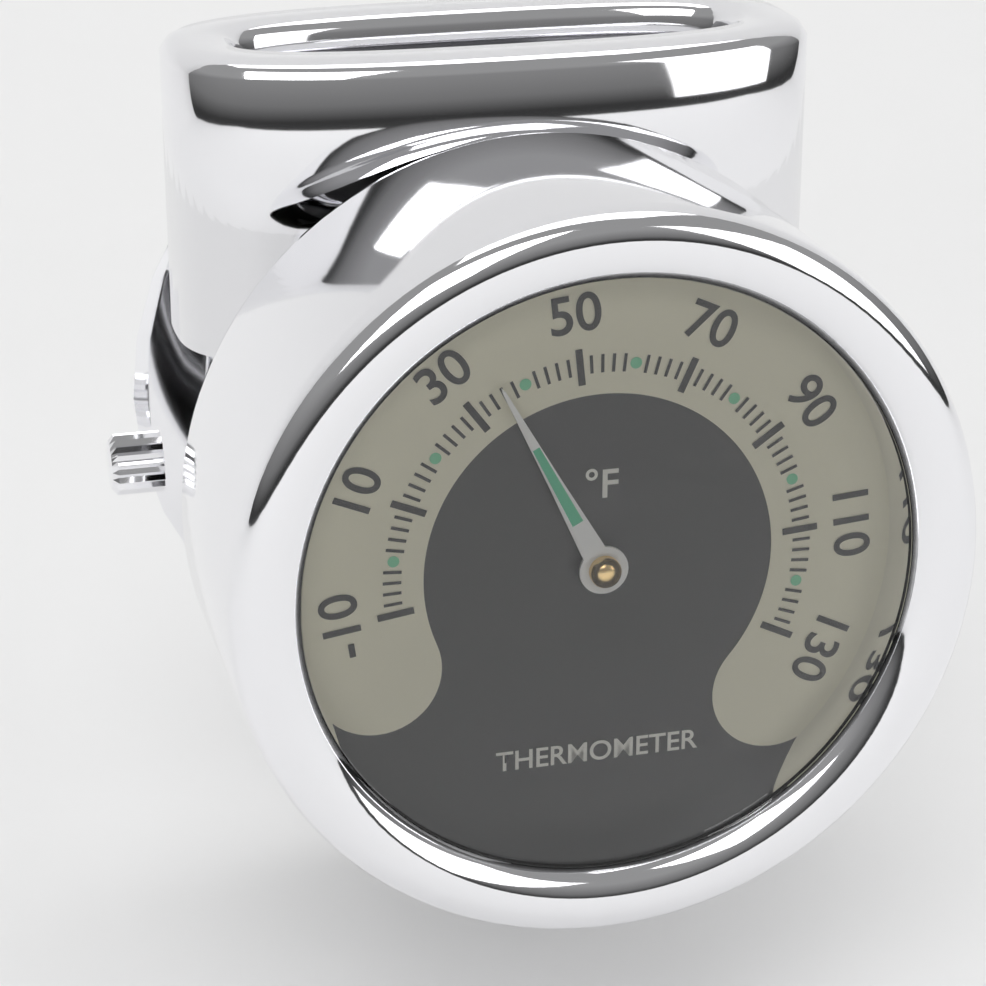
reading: 36 °F
